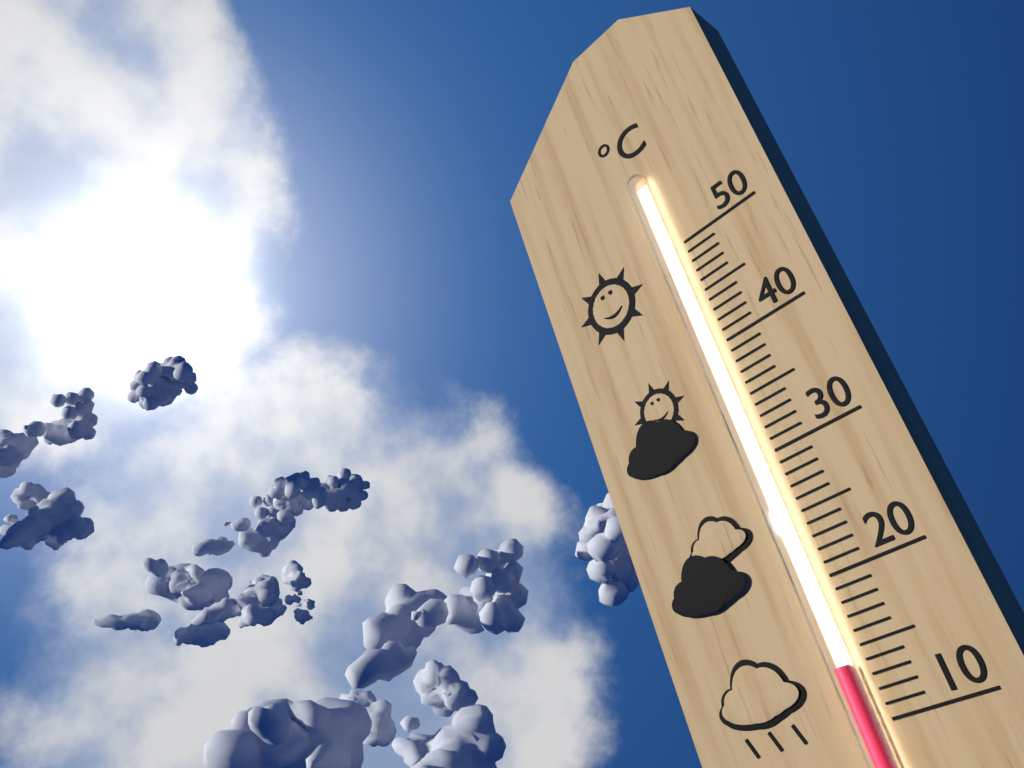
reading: 14 °C
